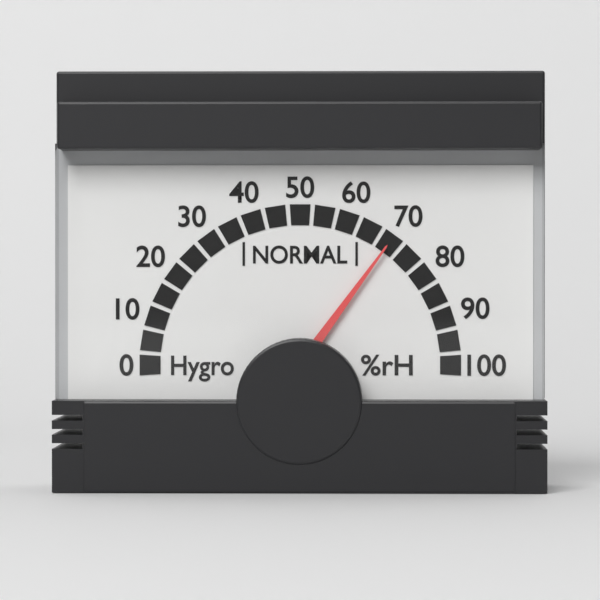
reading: 70 %rH
